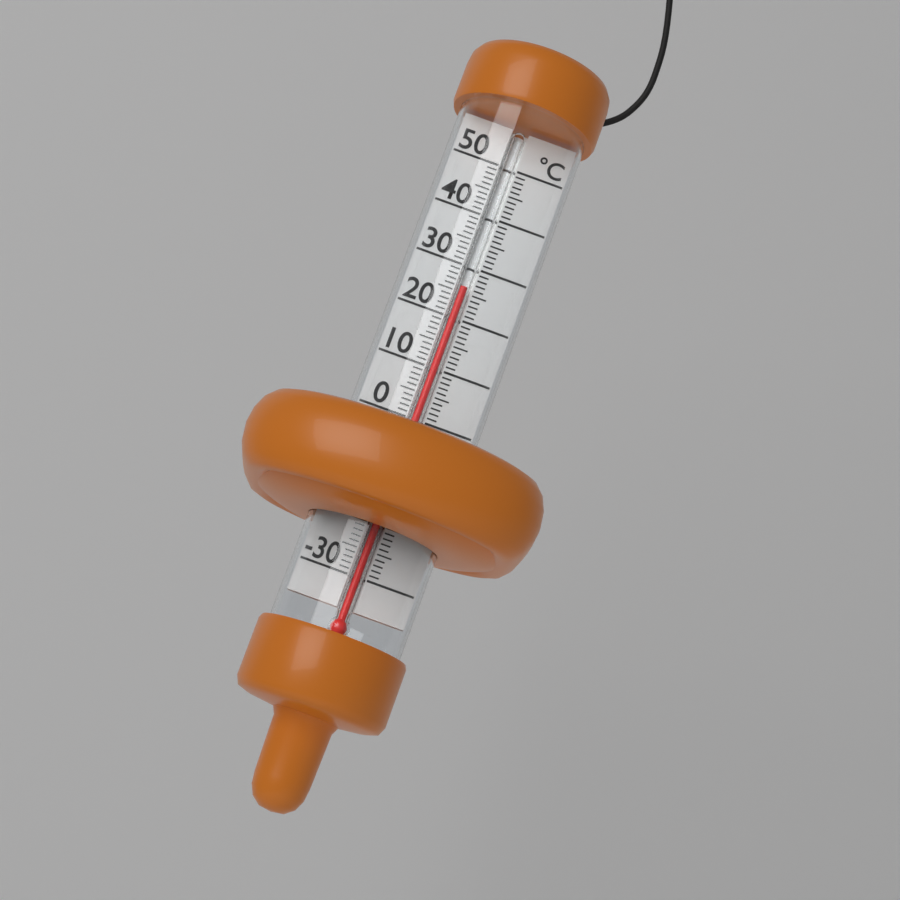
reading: 26 °C
